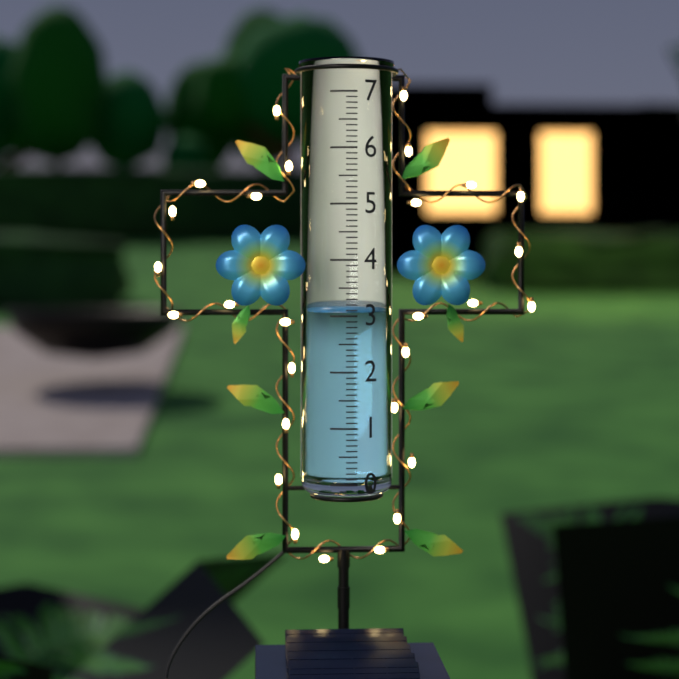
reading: 3.1 (no unit)
